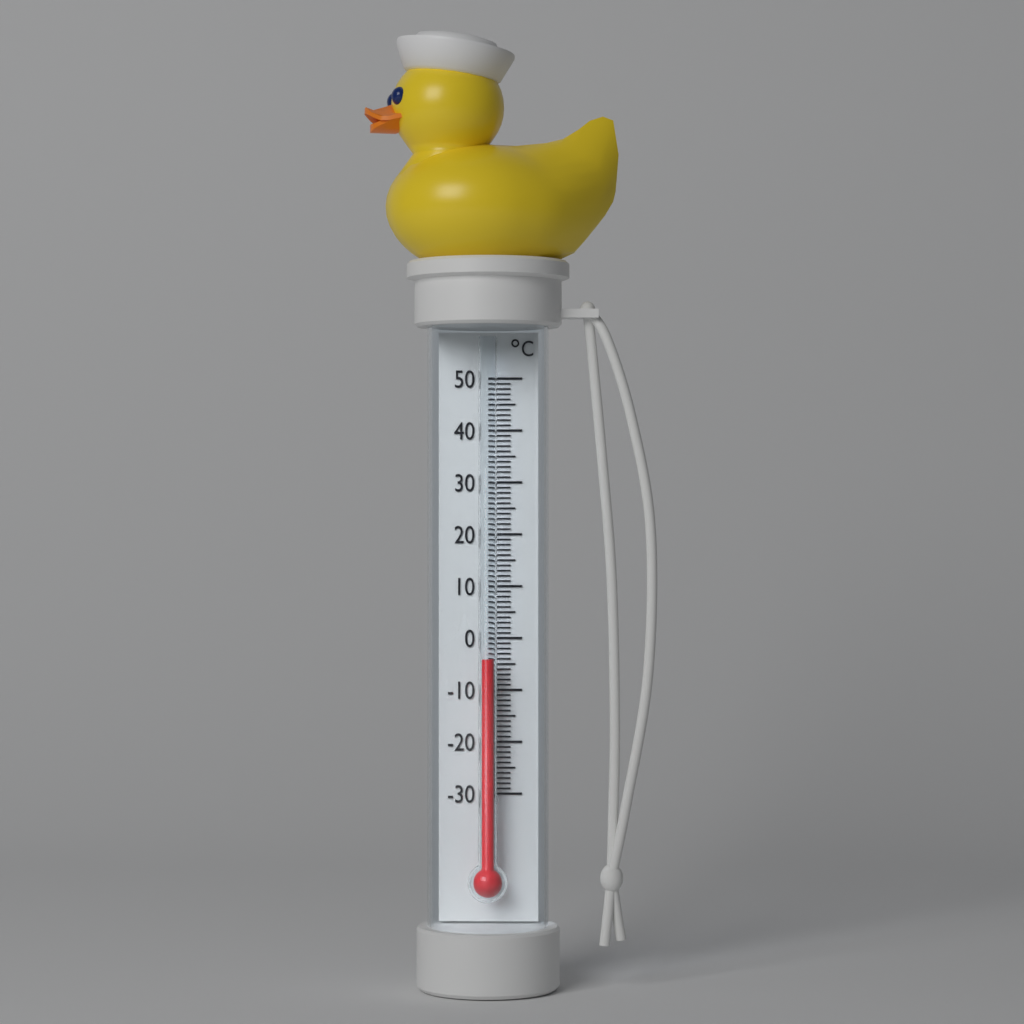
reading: -4 °C
